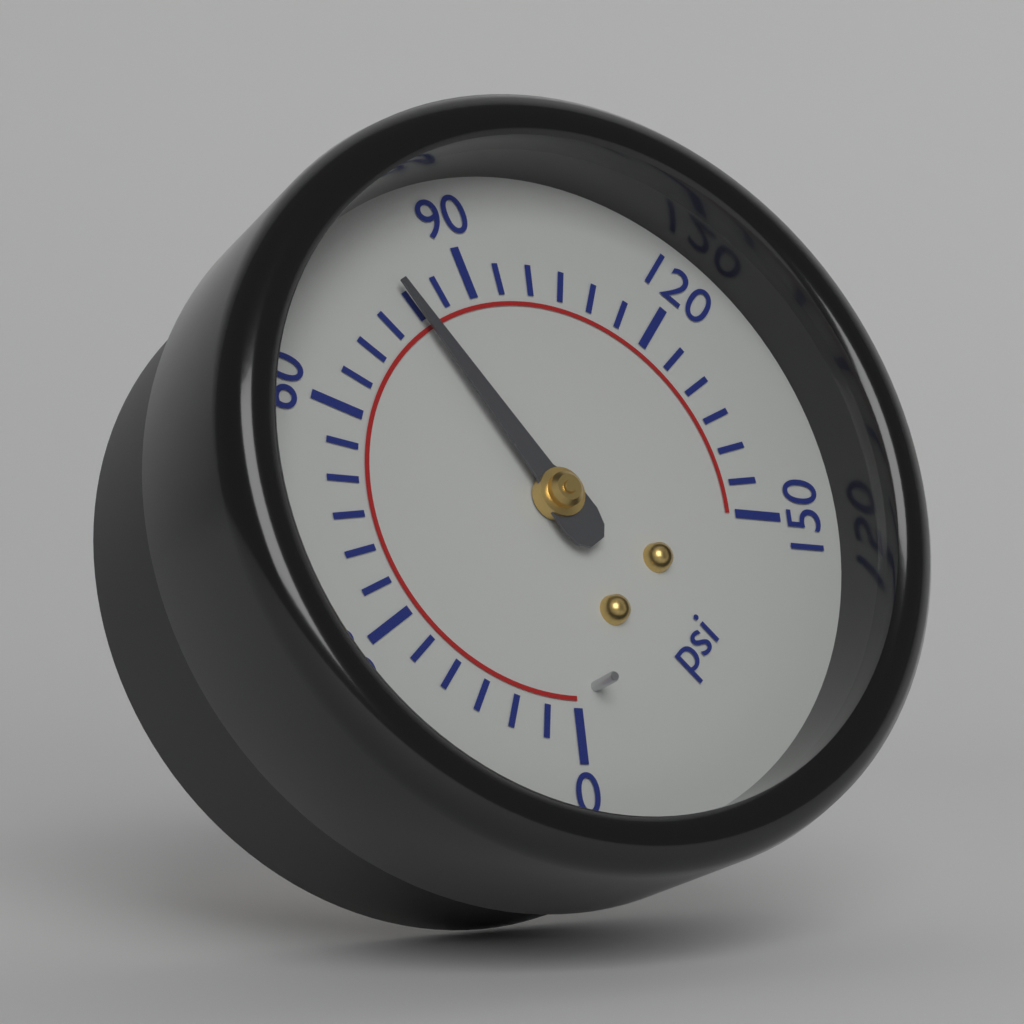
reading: 80 psi
